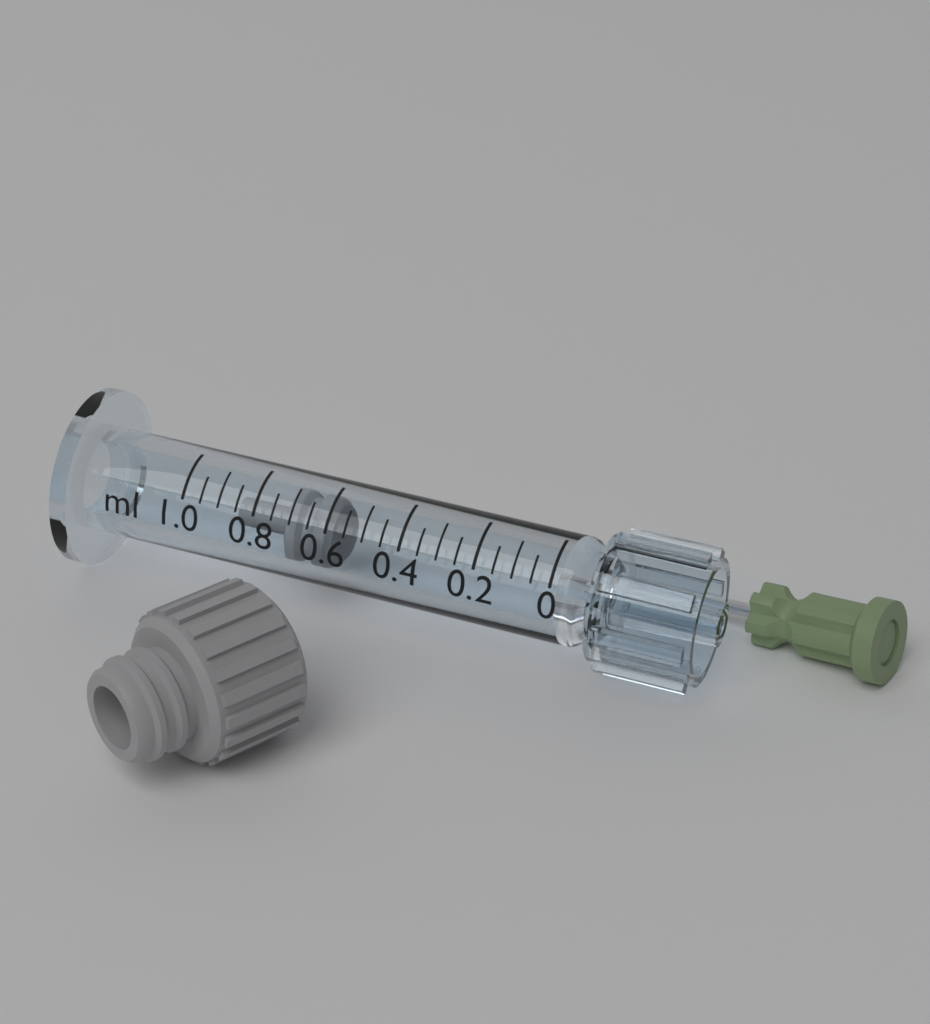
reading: 0.60 ml
